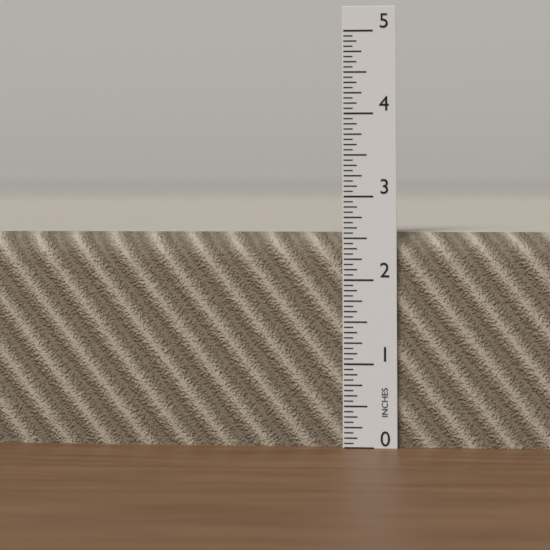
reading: 2.5625 in
